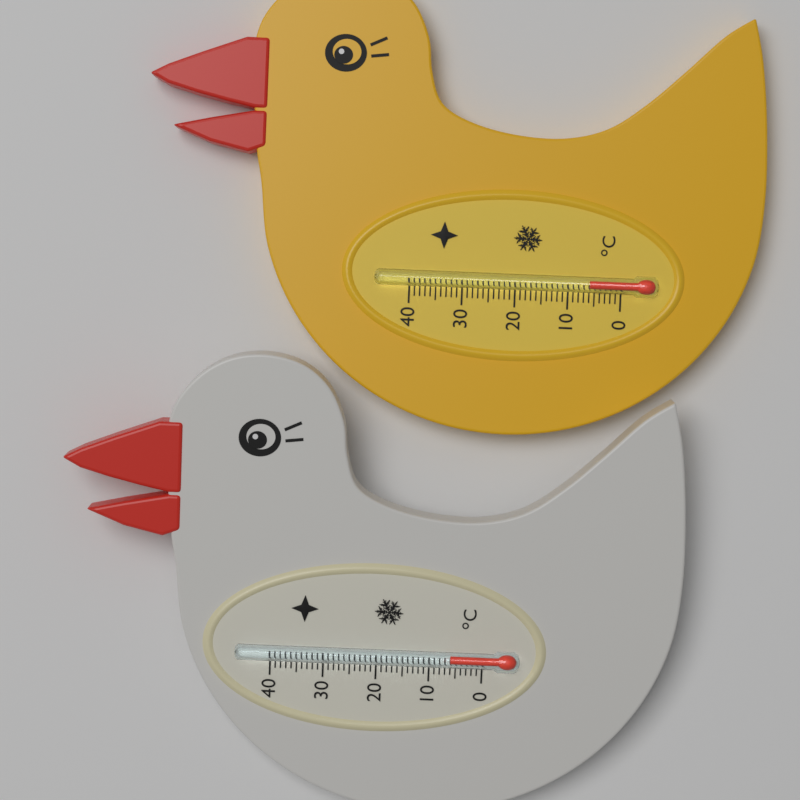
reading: 6 °C
